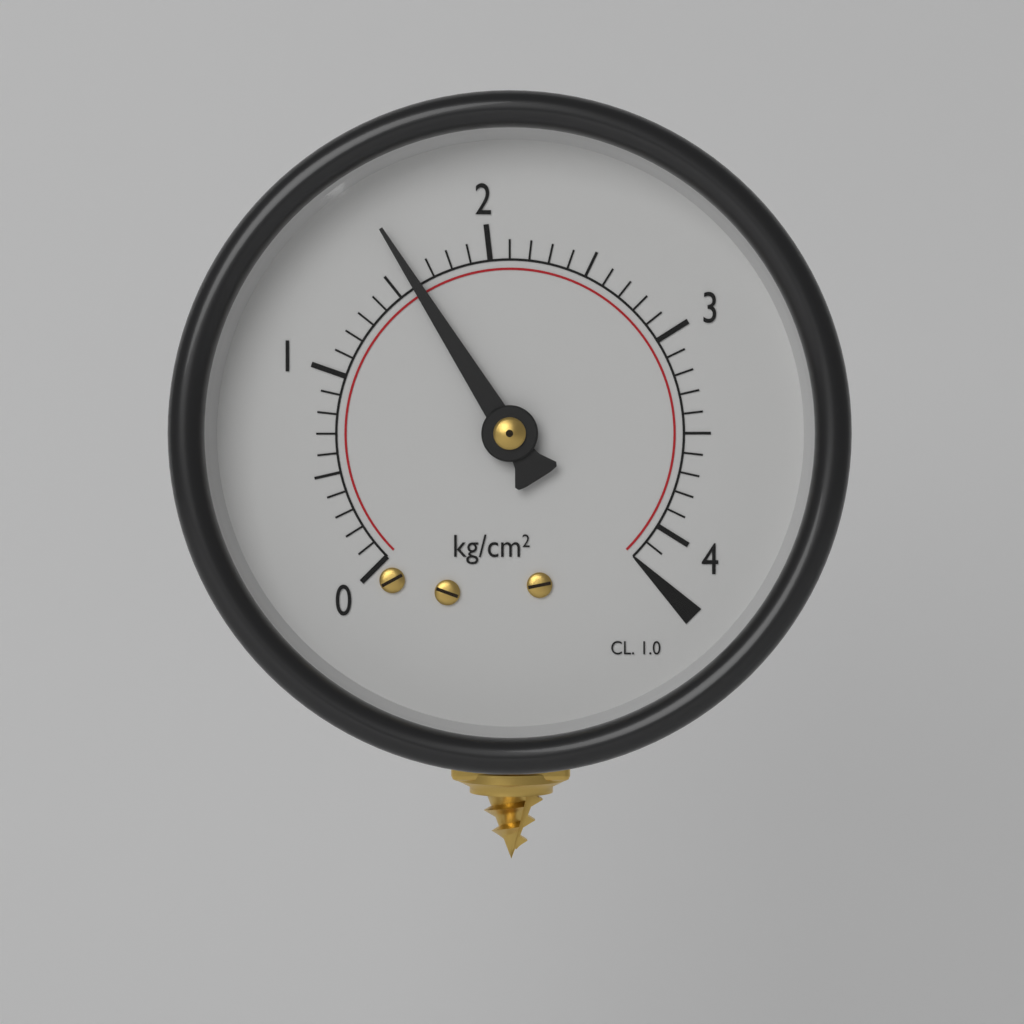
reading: 1.6 kg/cm²
